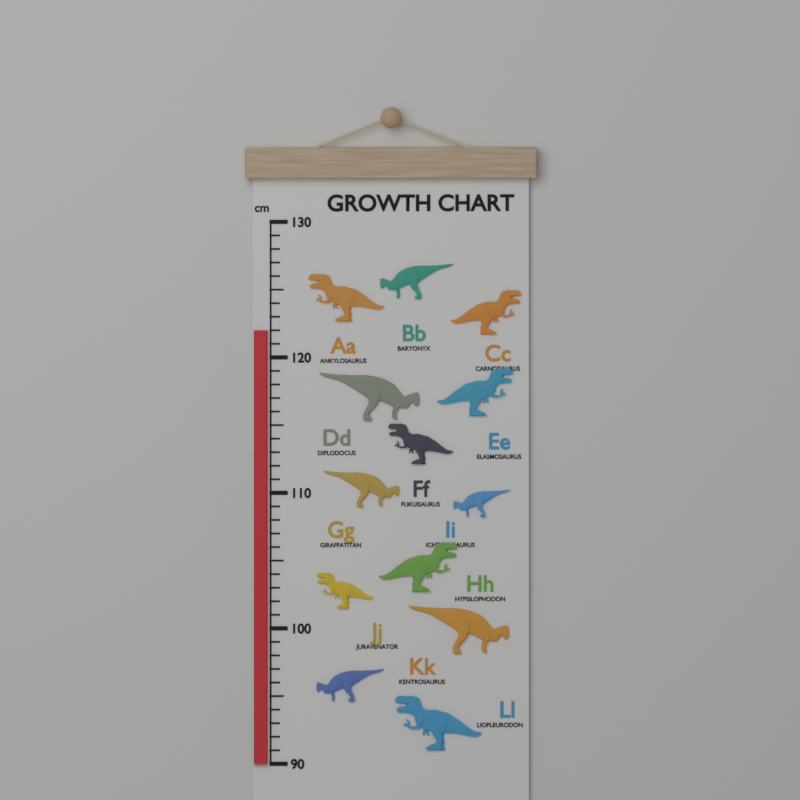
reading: 122 cm
